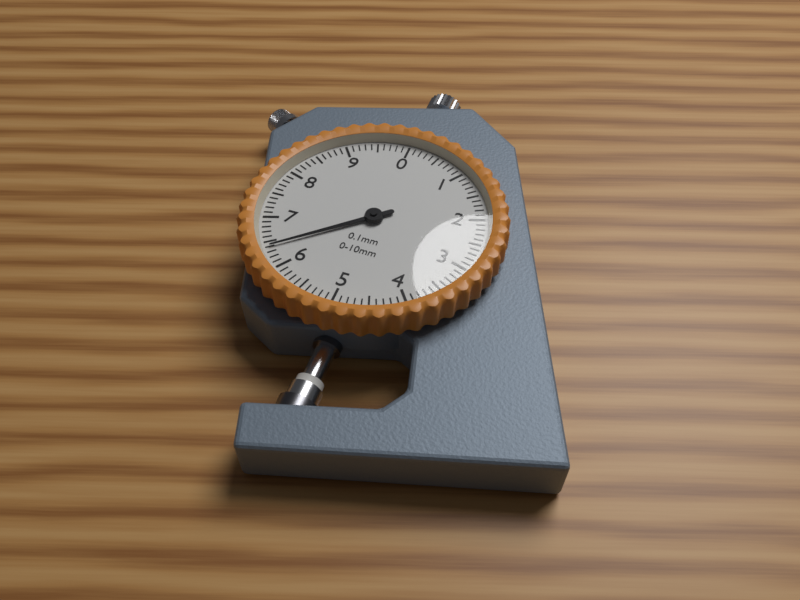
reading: 6.4 mm
